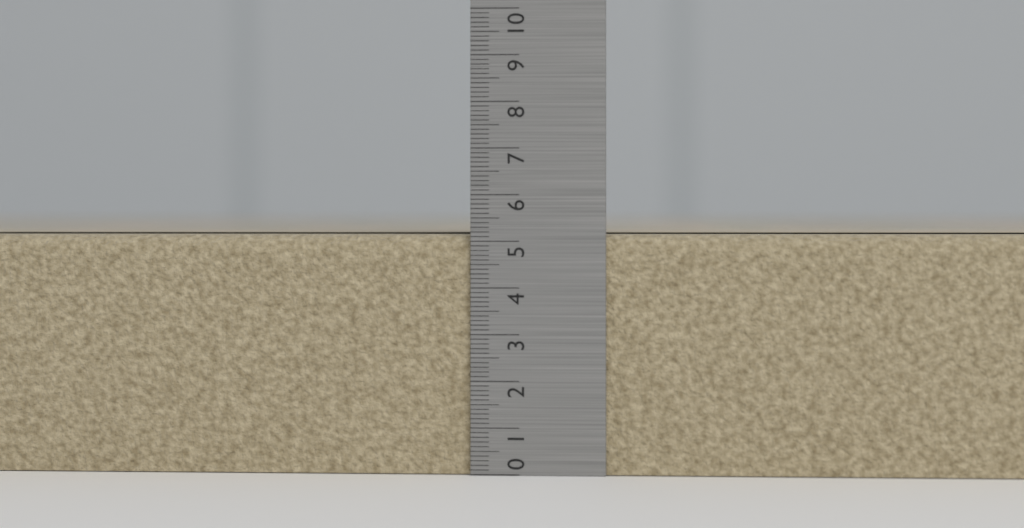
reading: 5.2 (no unit)
